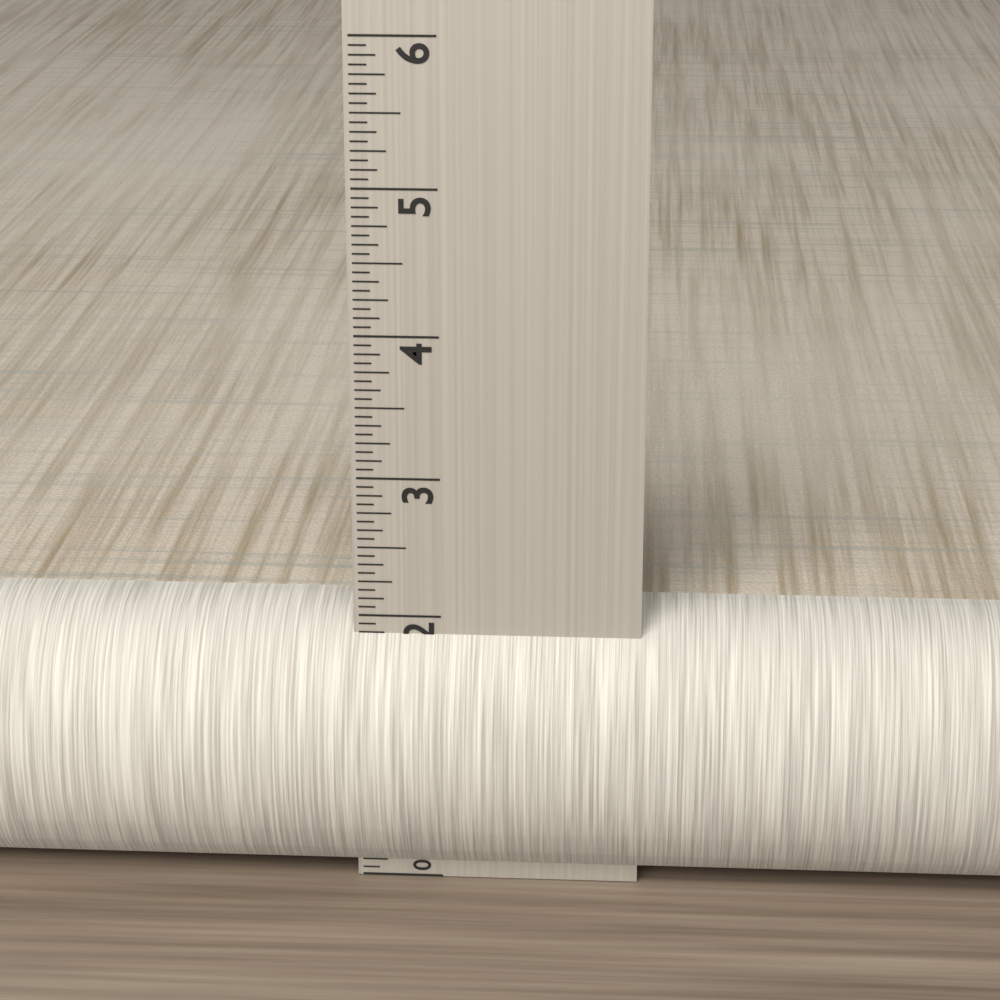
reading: 2.0000 in
